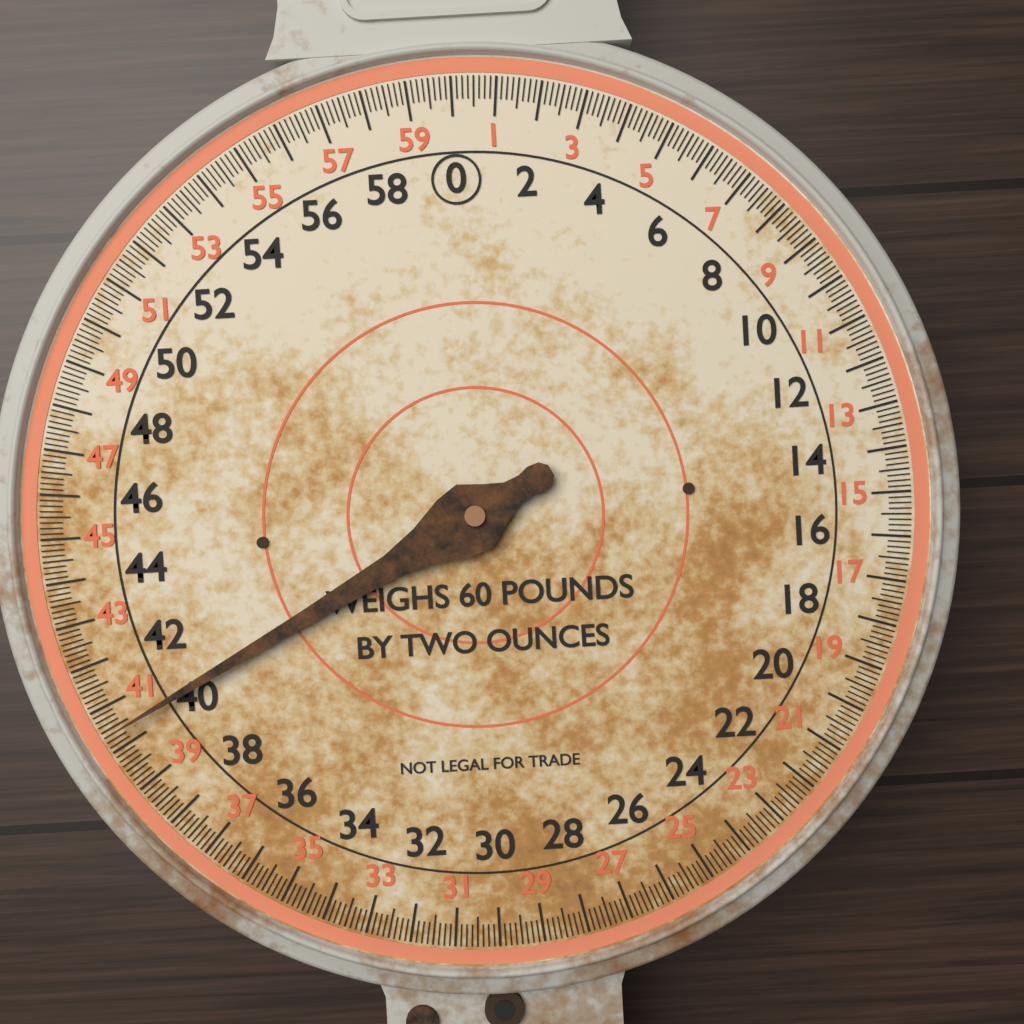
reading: 40.375 lb
